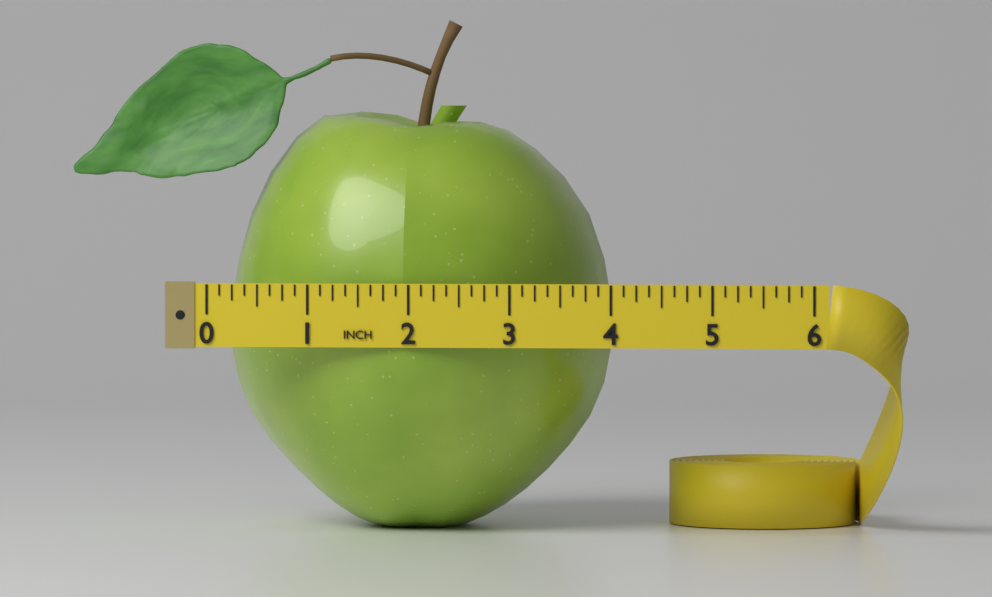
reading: 3.875 in
